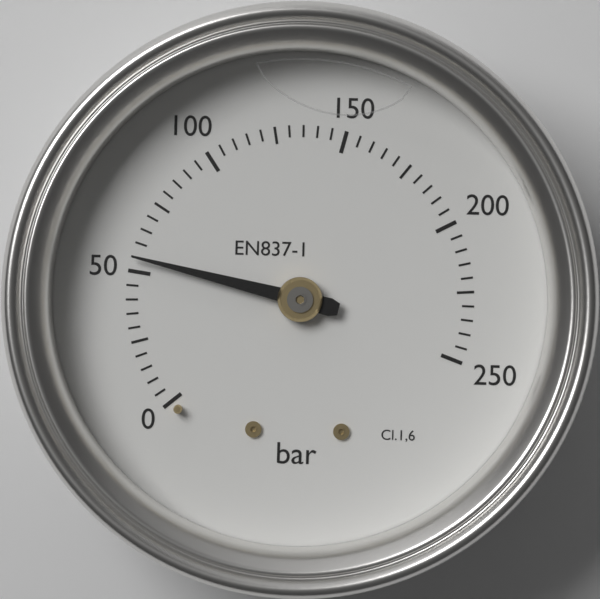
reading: 55 bar
